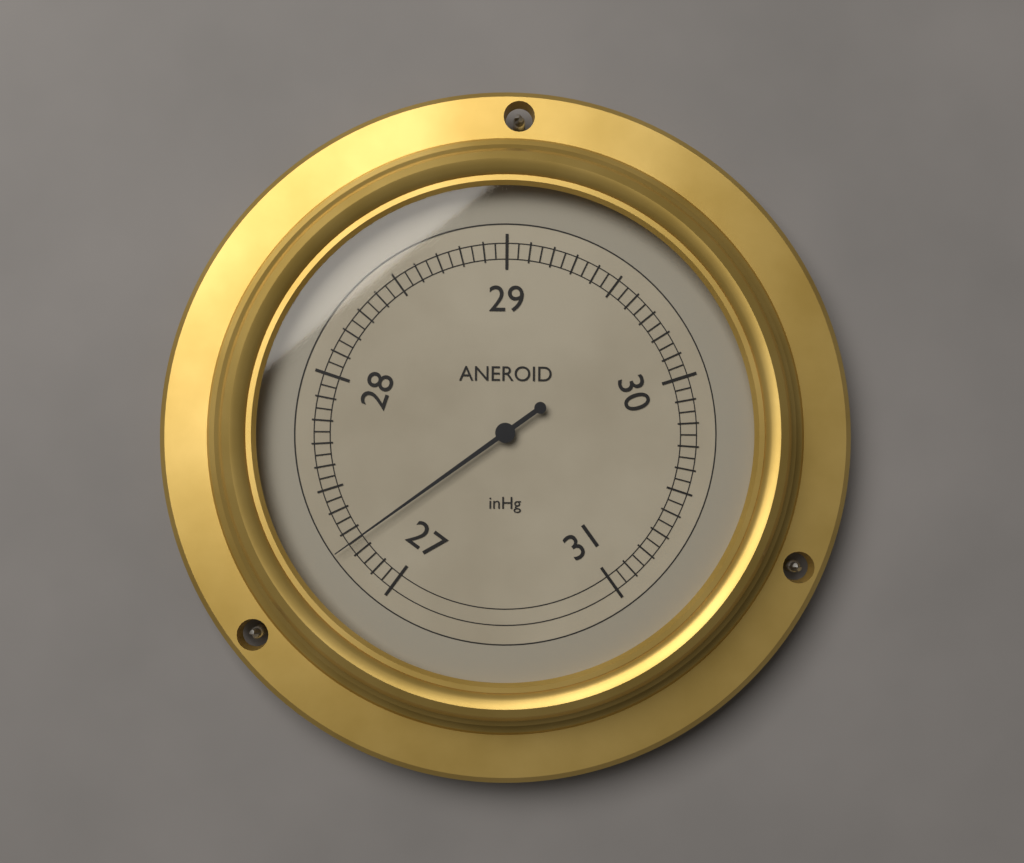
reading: 27.25 inHg
